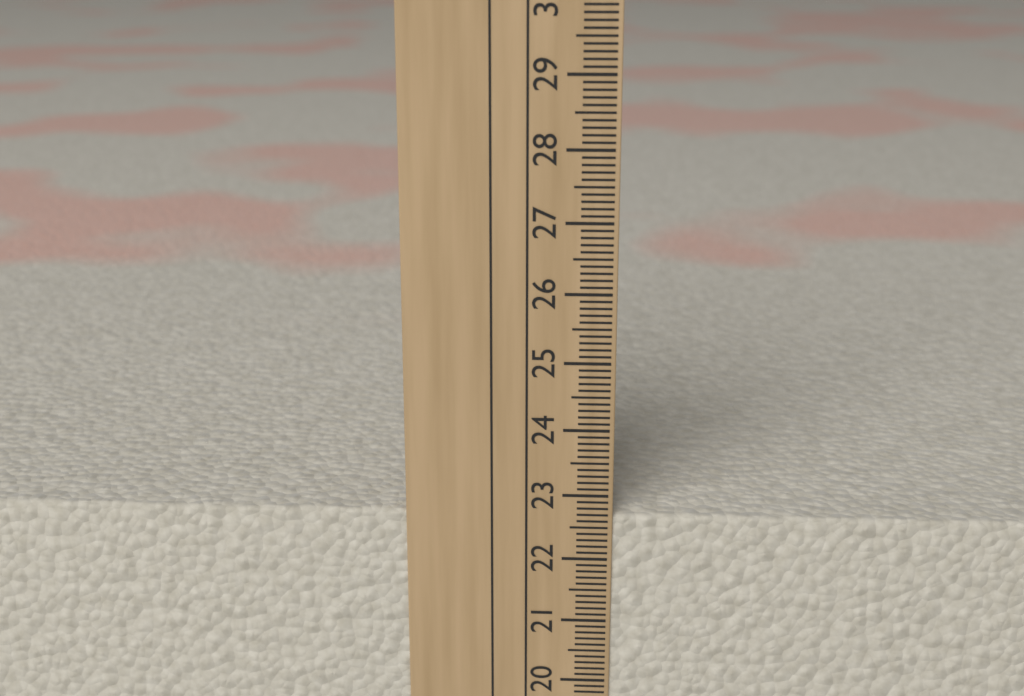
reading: 22.7 cm
